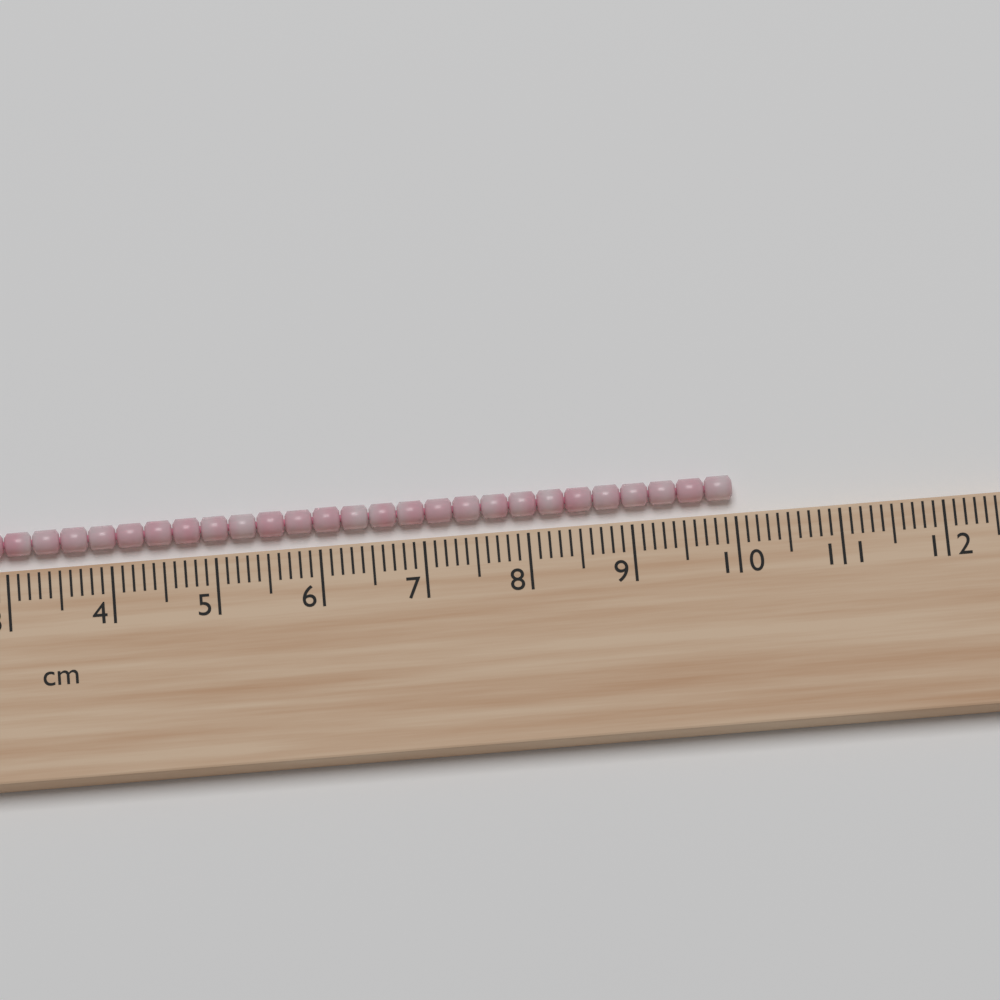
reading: 10.0 cm
